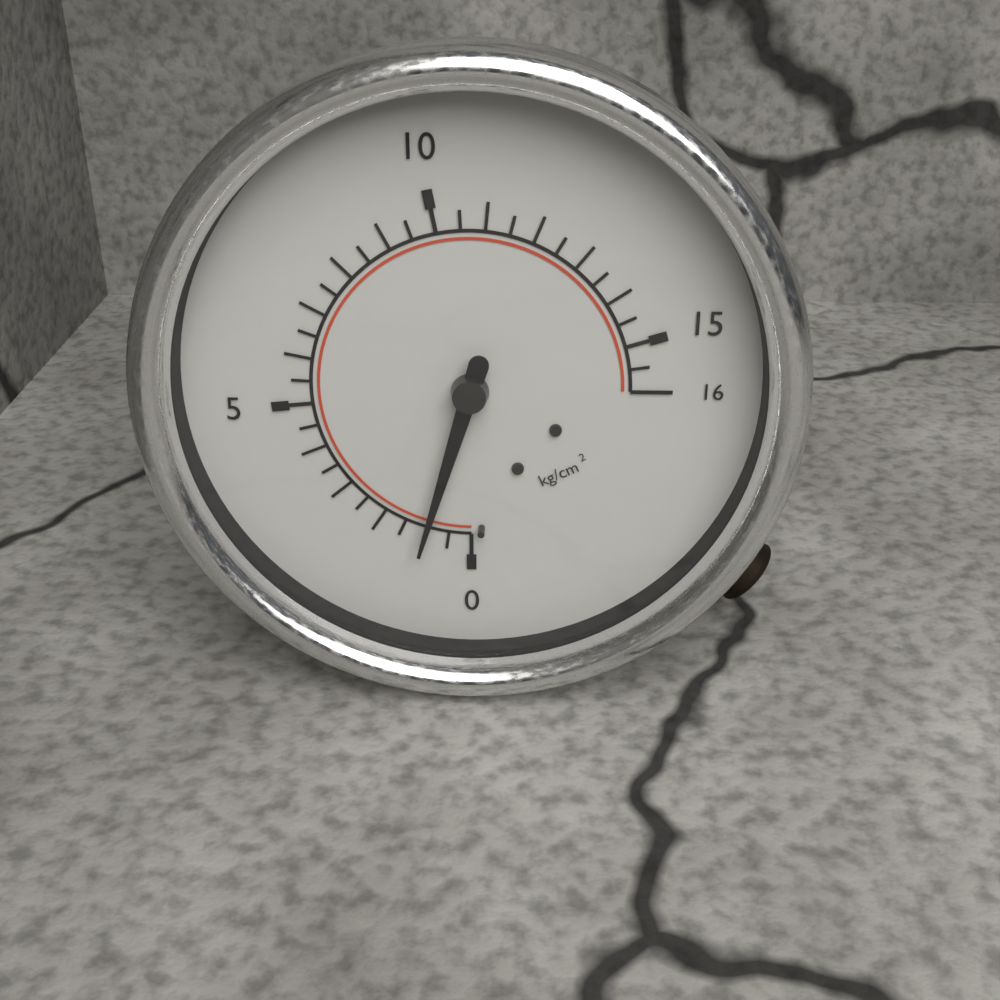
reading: 1.0 kg/cm²
